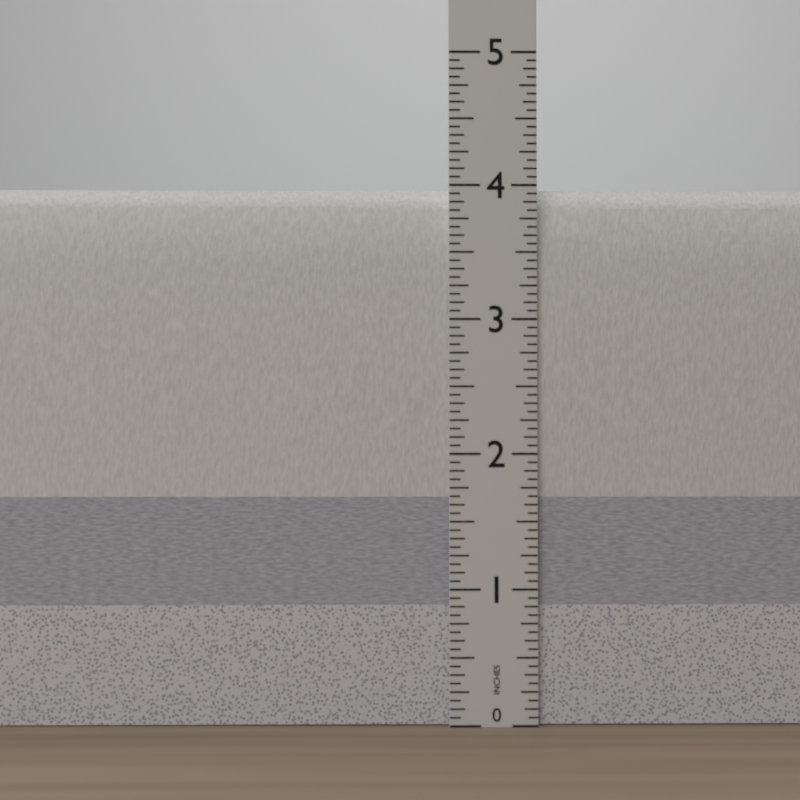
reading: 4.0000 in
